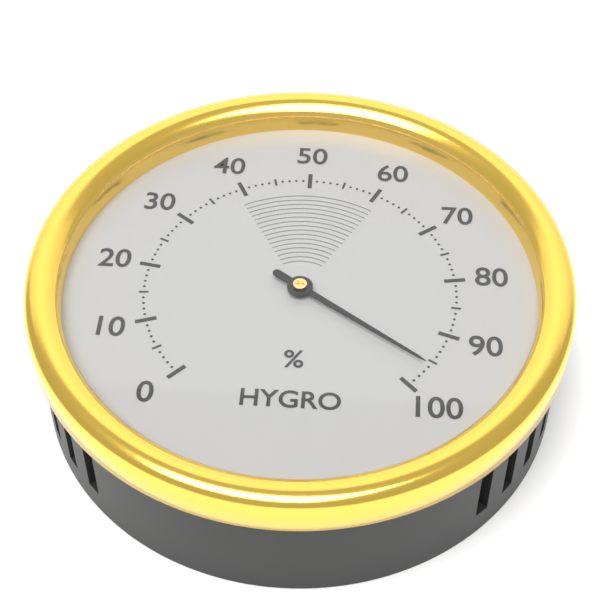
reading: 96 %
